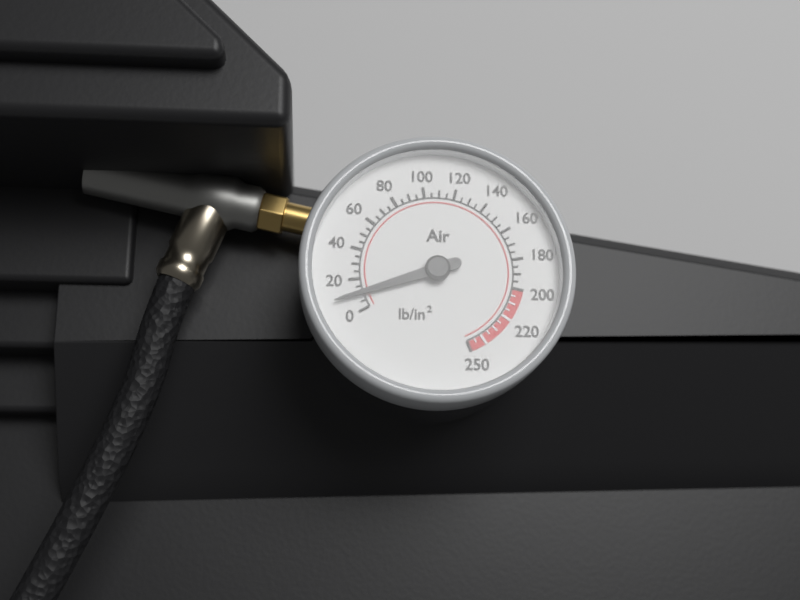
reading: 10 lb/in²
